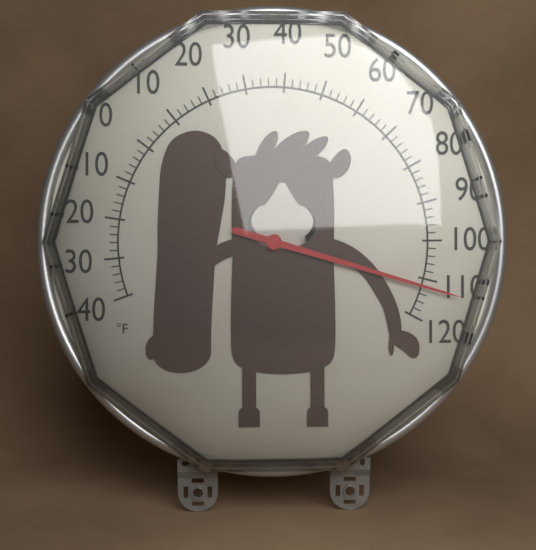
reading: 112 °F
